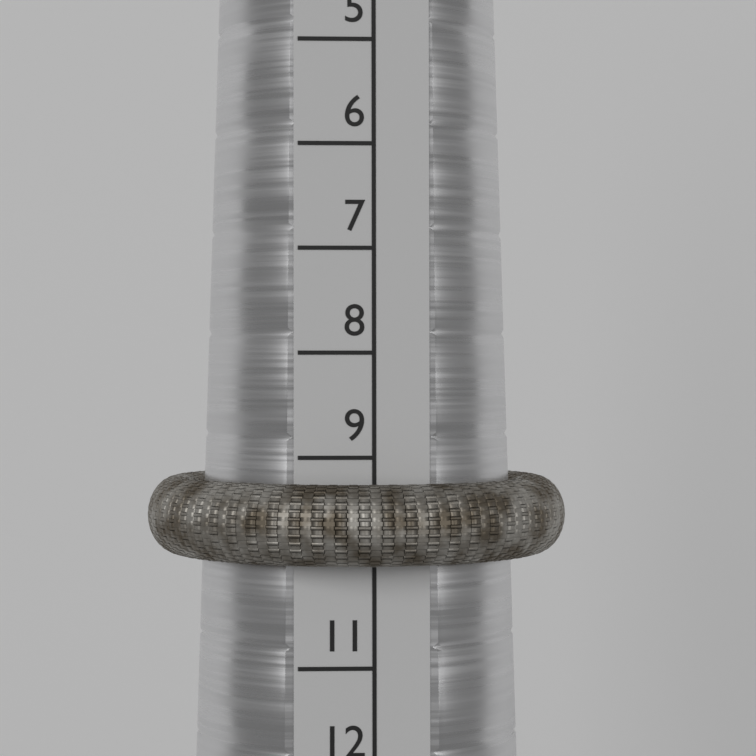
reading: 10 (no unit)
